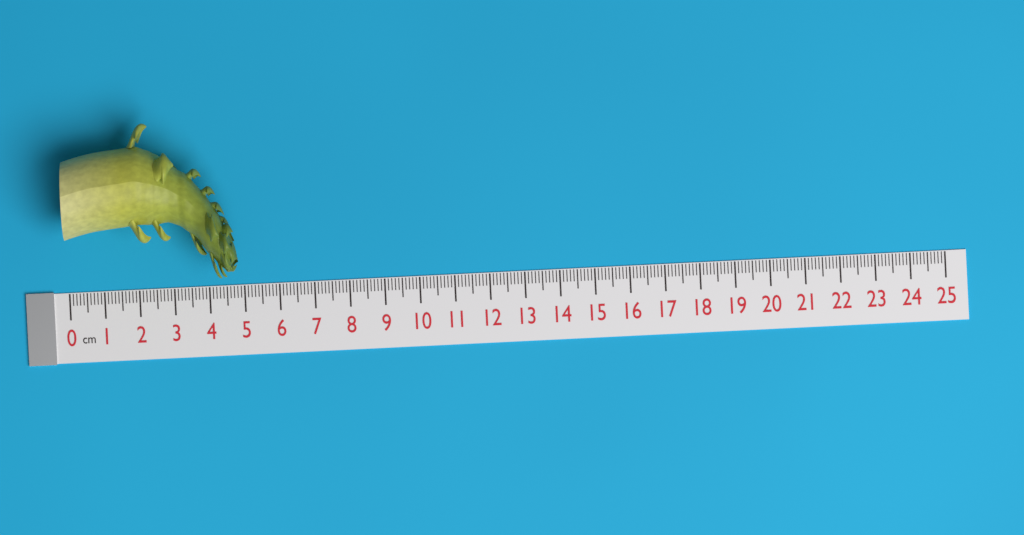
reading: 4.9 cm
